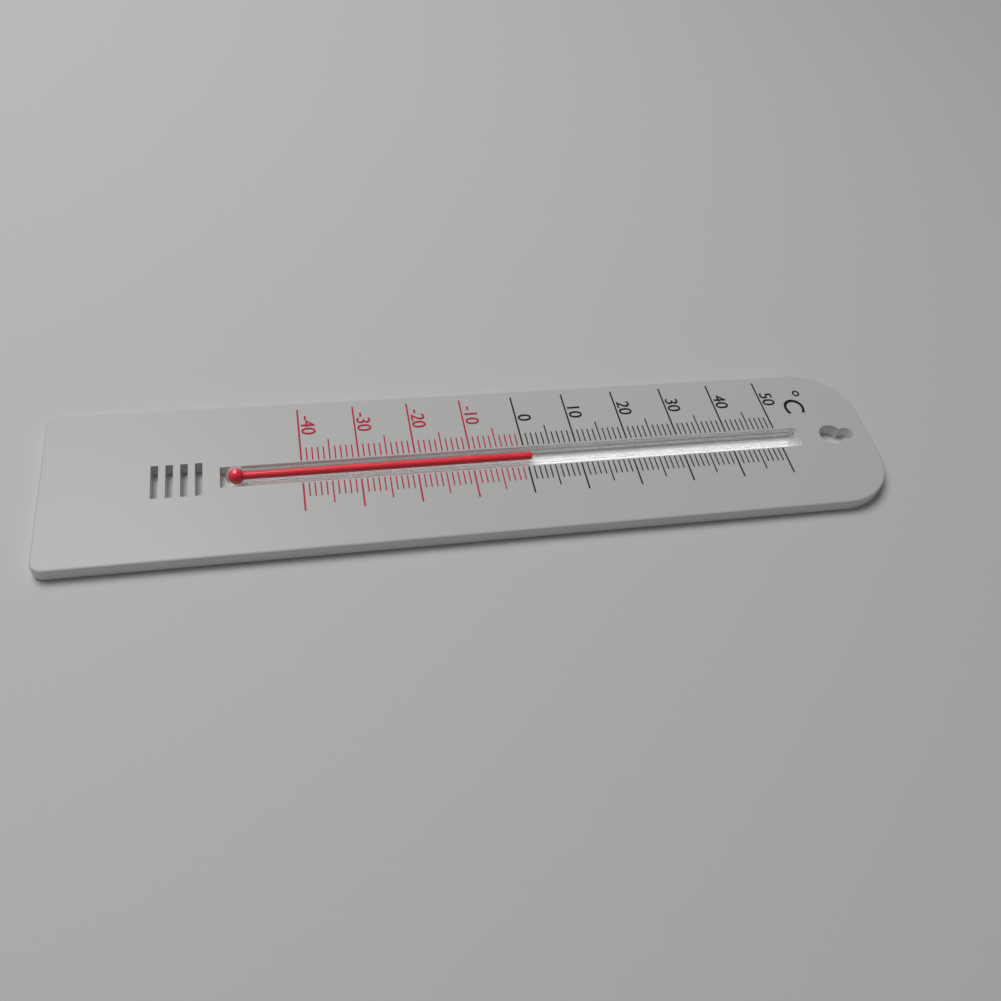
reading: 1 °C
